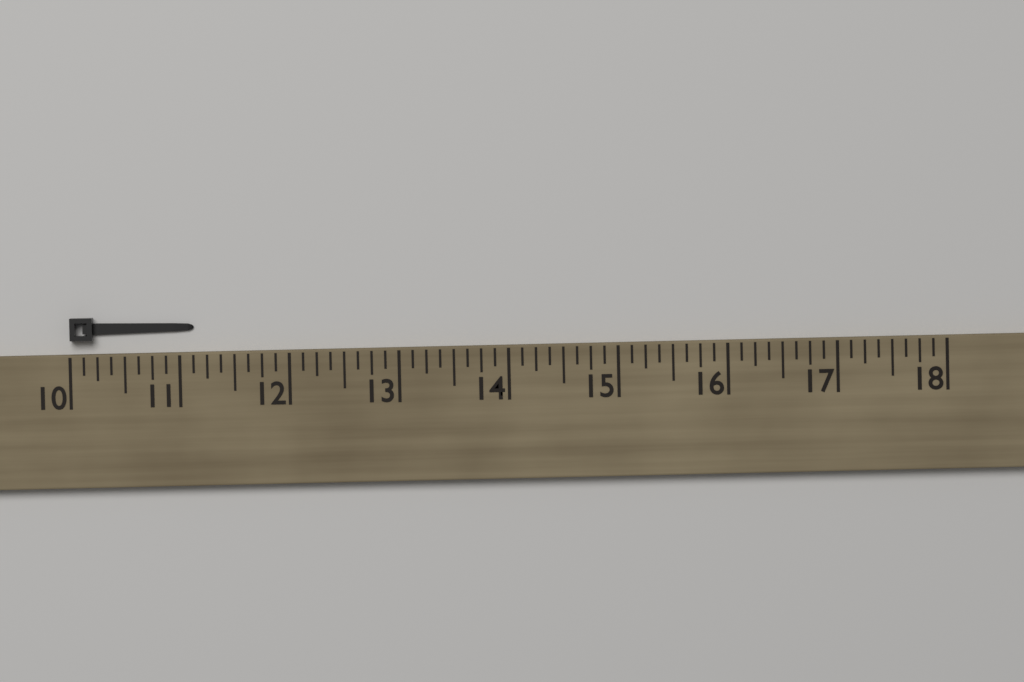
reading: 11.125 (no unit)
